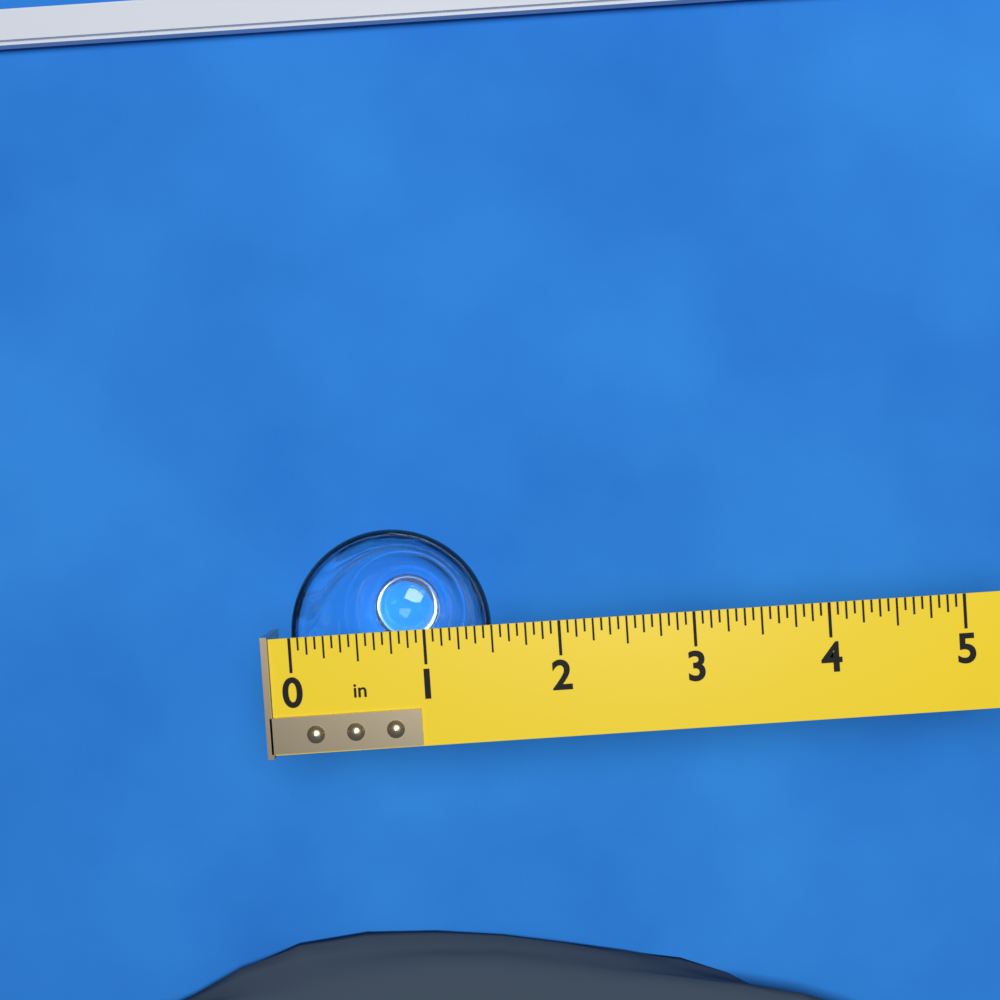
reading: 1.5000 in
